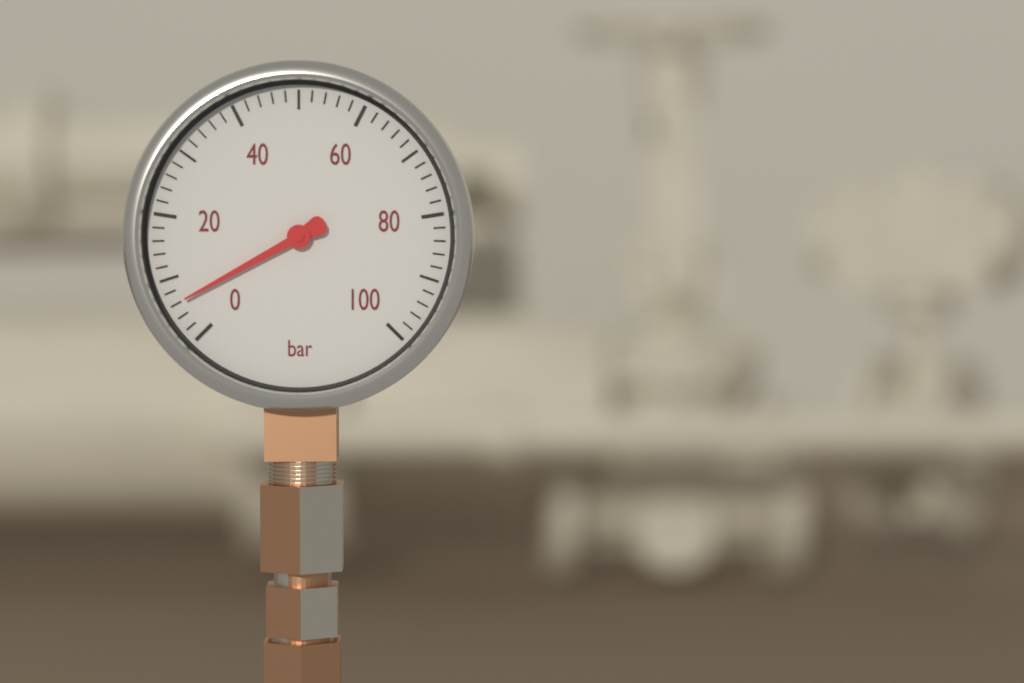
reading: 6 bar
